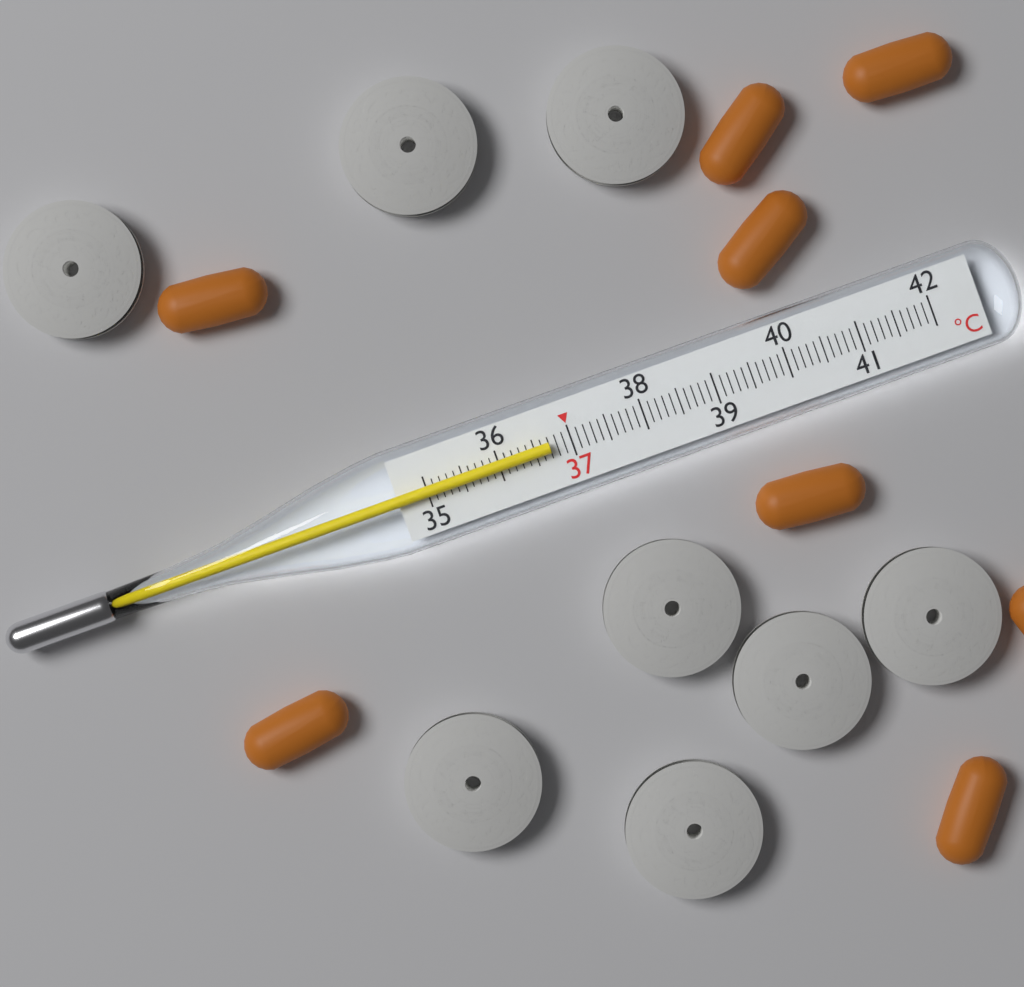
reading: 36.7 °C
